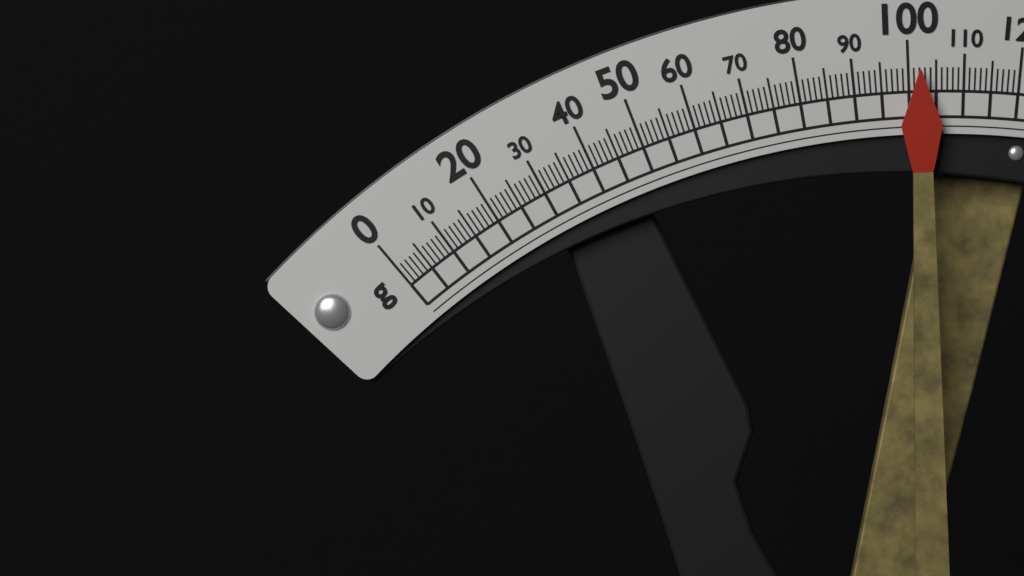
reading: 102 g
